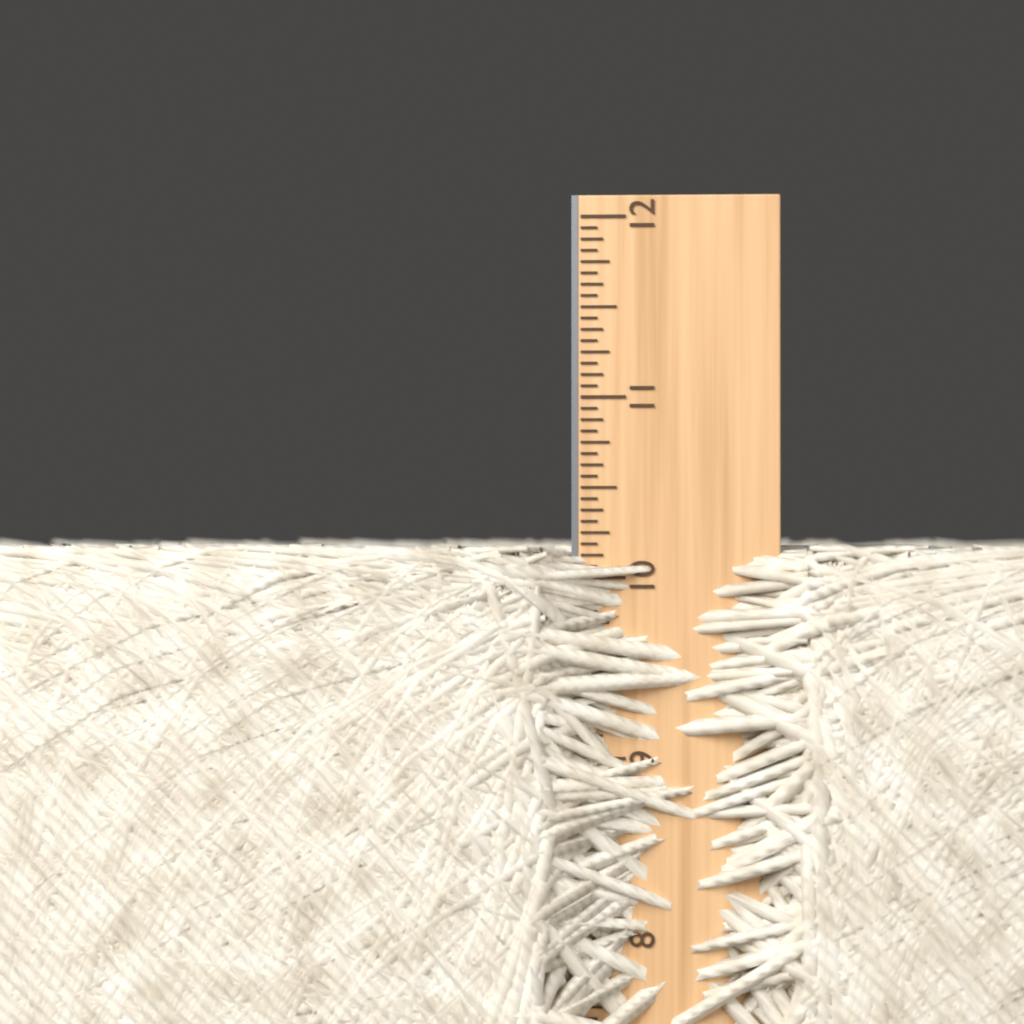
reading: 10.1875 in
